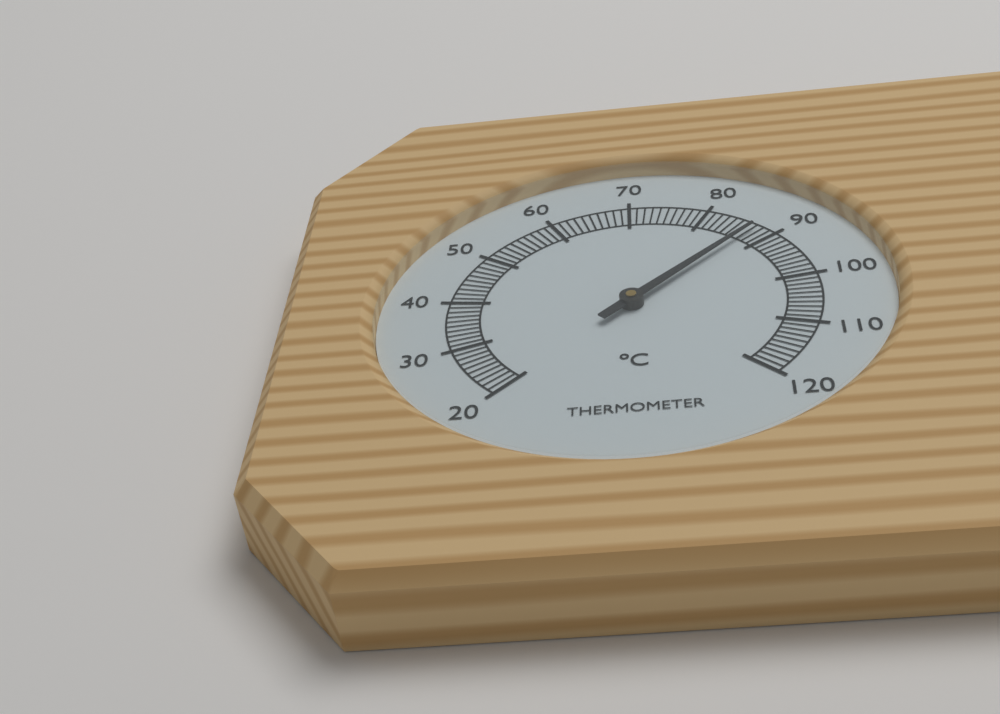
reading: 87 °C
